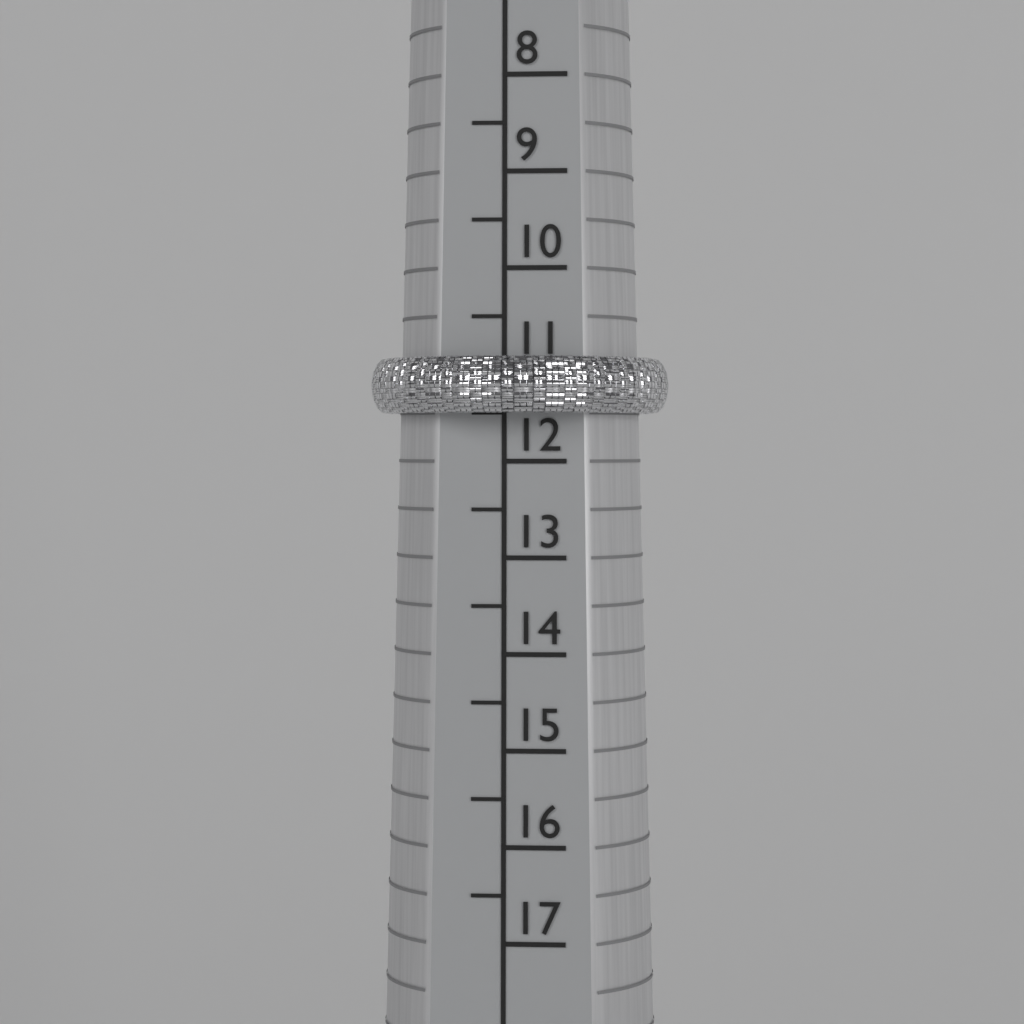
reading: 11.5 (no unit)
